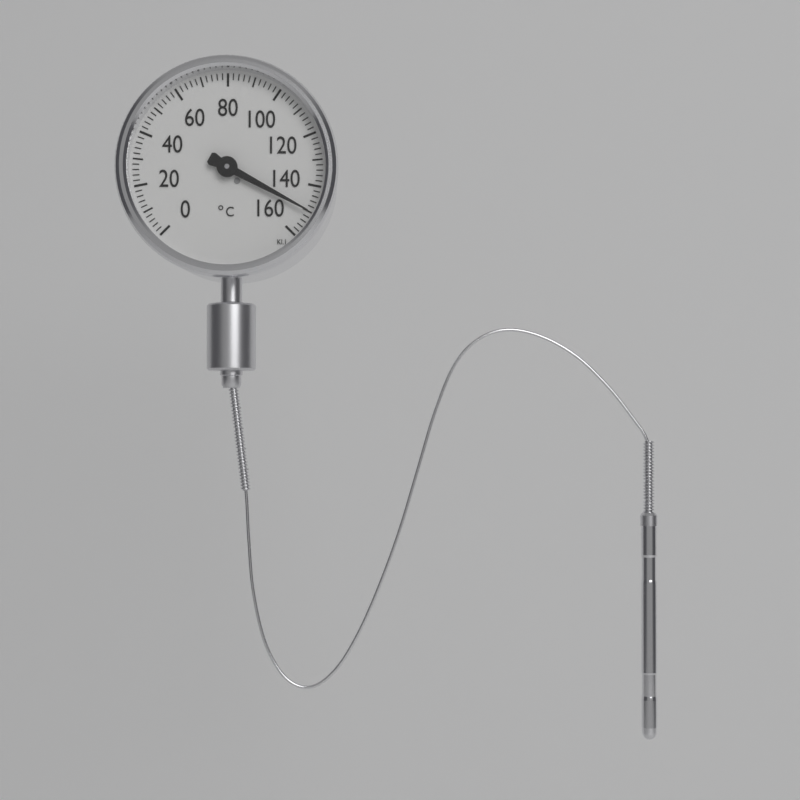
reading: 150 °C
